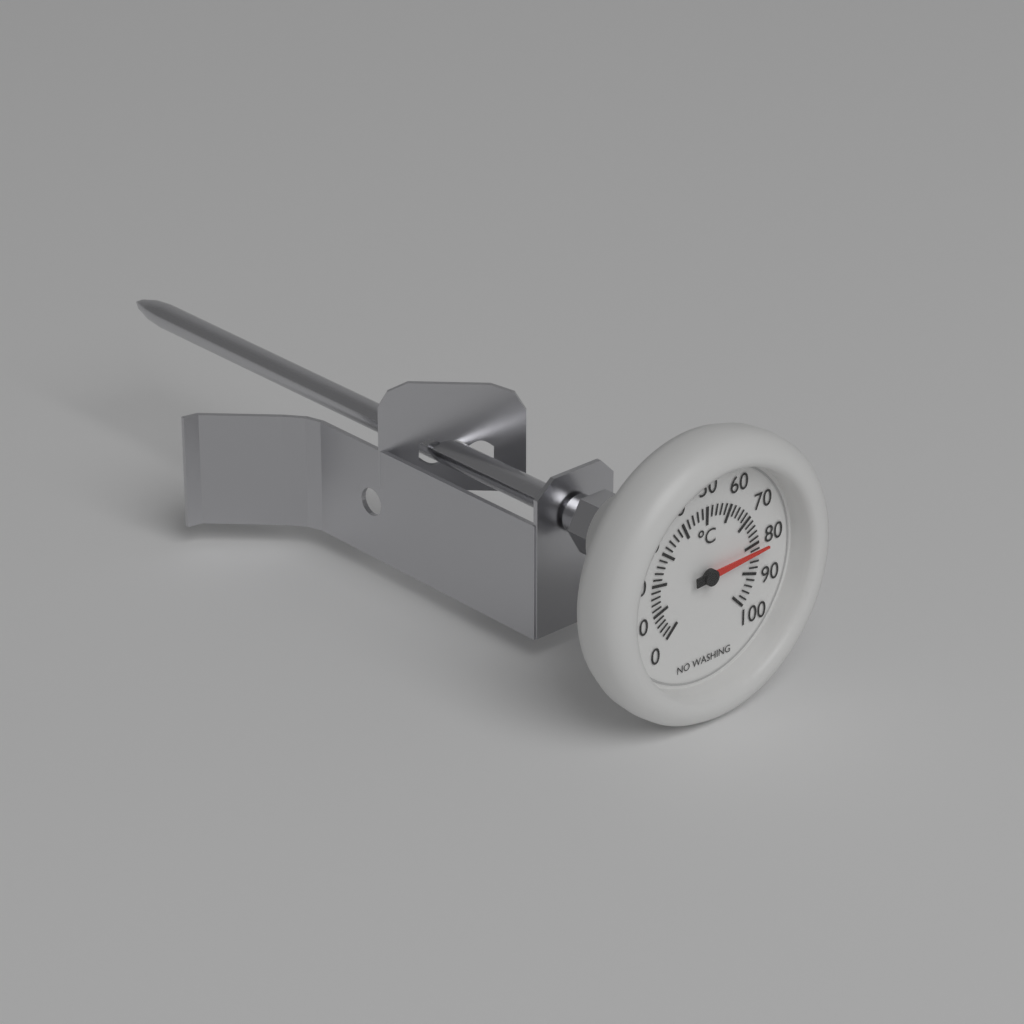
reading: 82 °C
